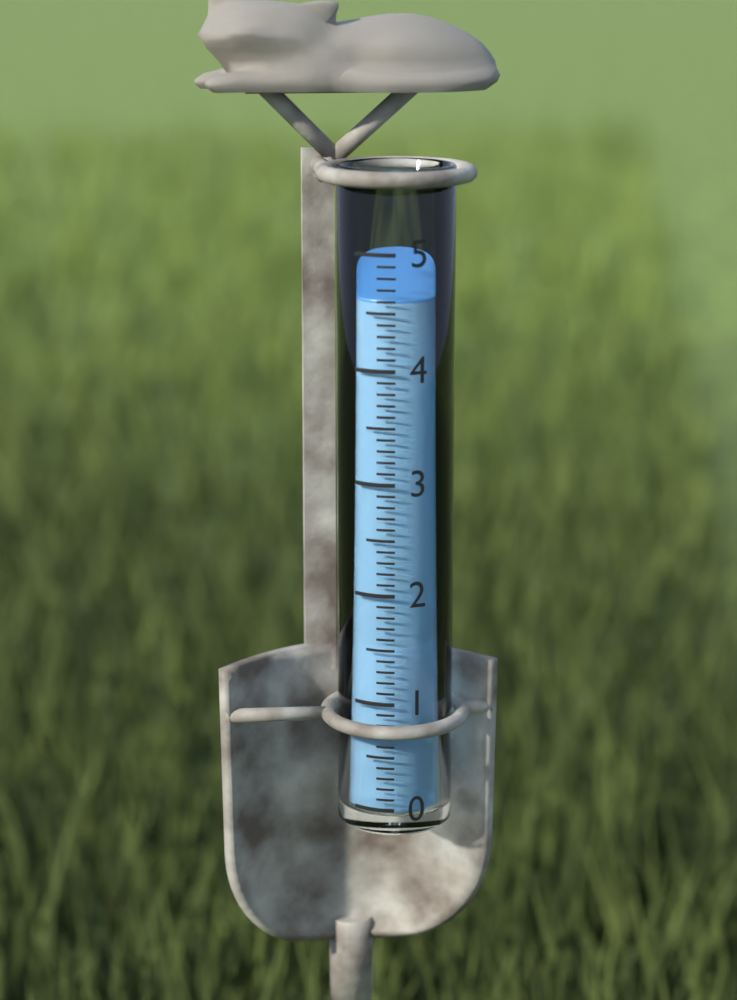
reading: 4.6 (no unit)
